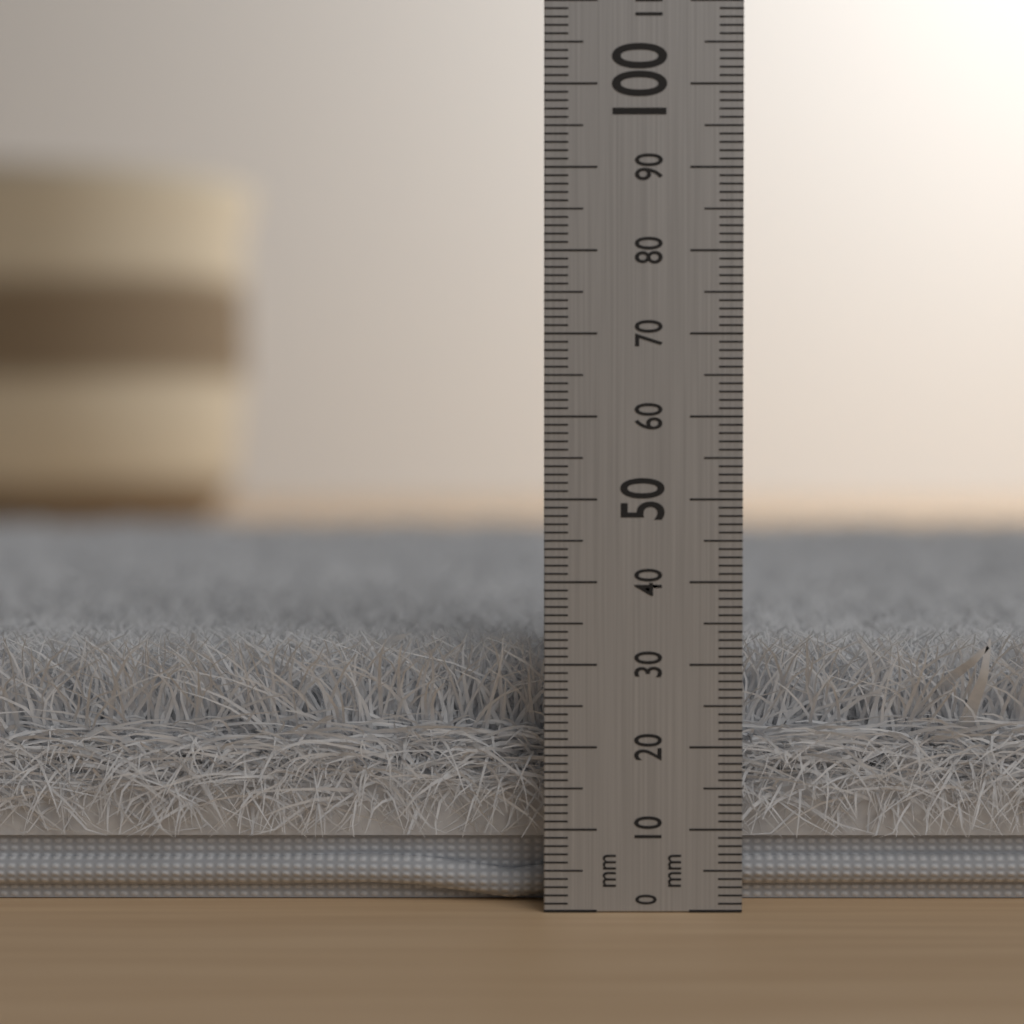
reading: 33 mm
